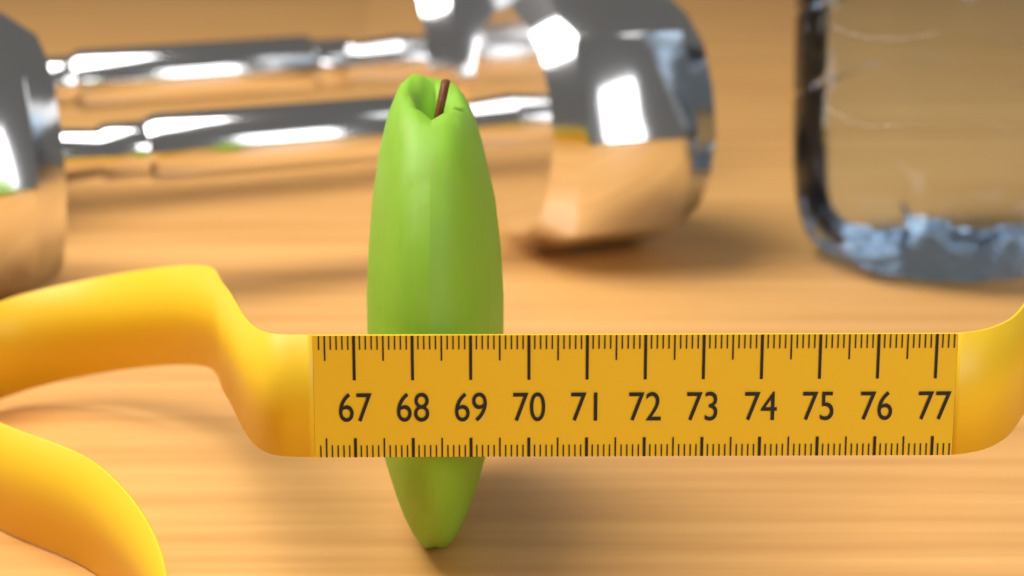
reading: 69.6 (no unit)
